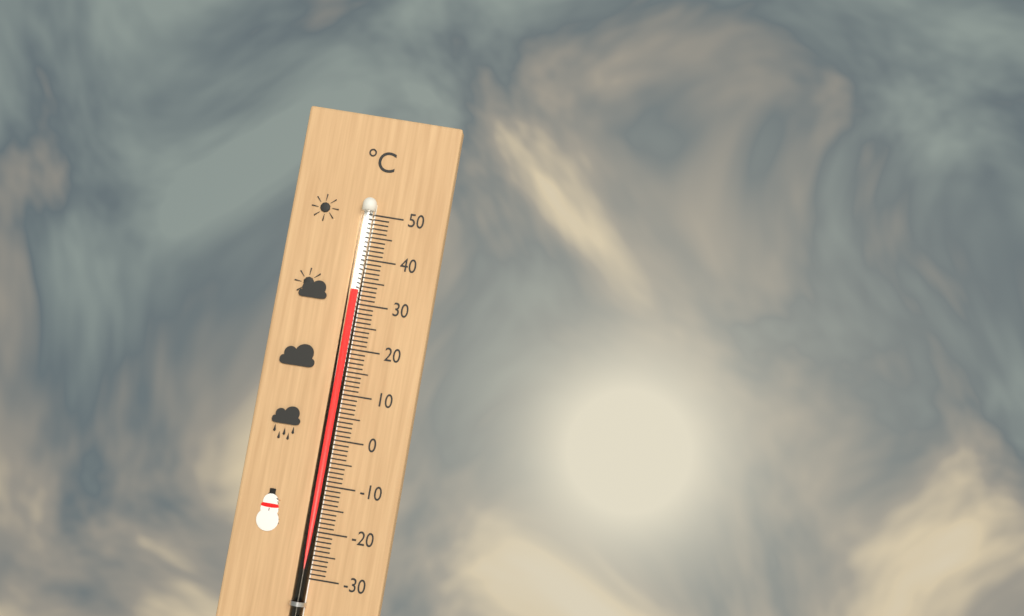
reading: 33 °C
